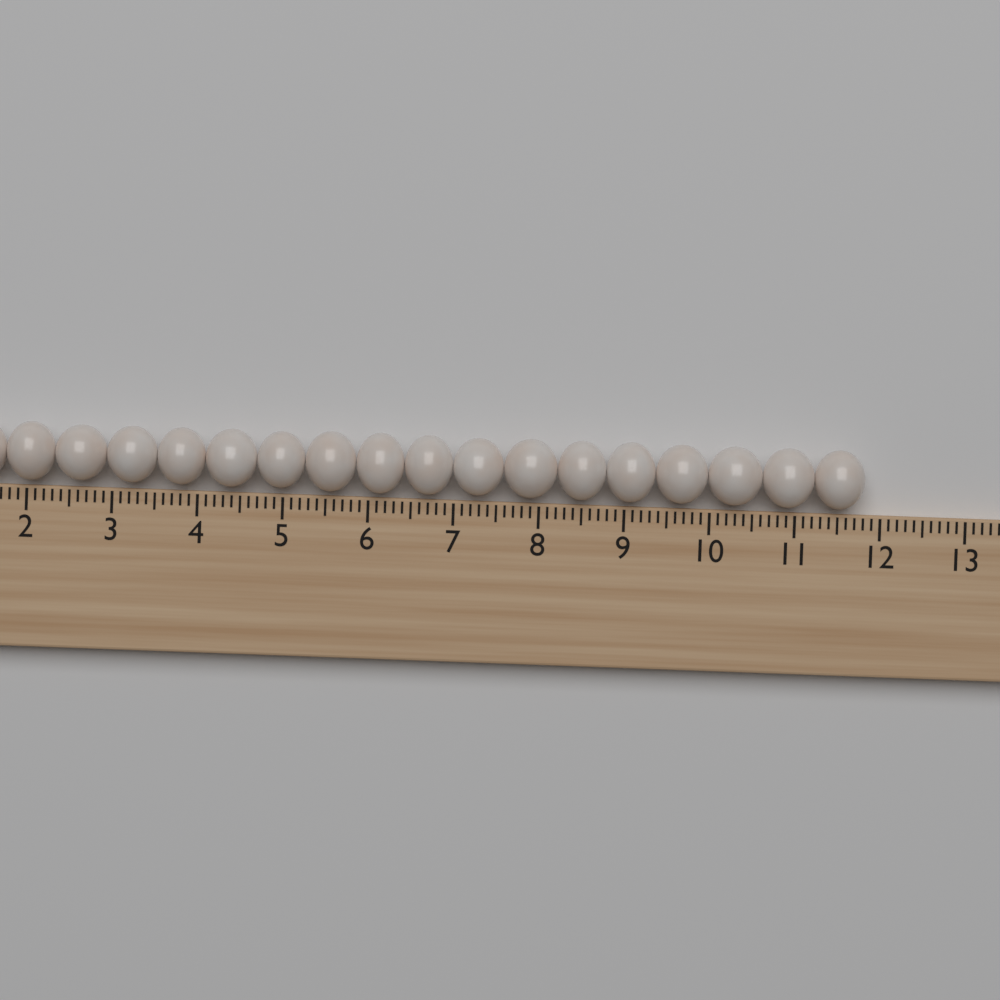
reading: 11.8 (no unit)
